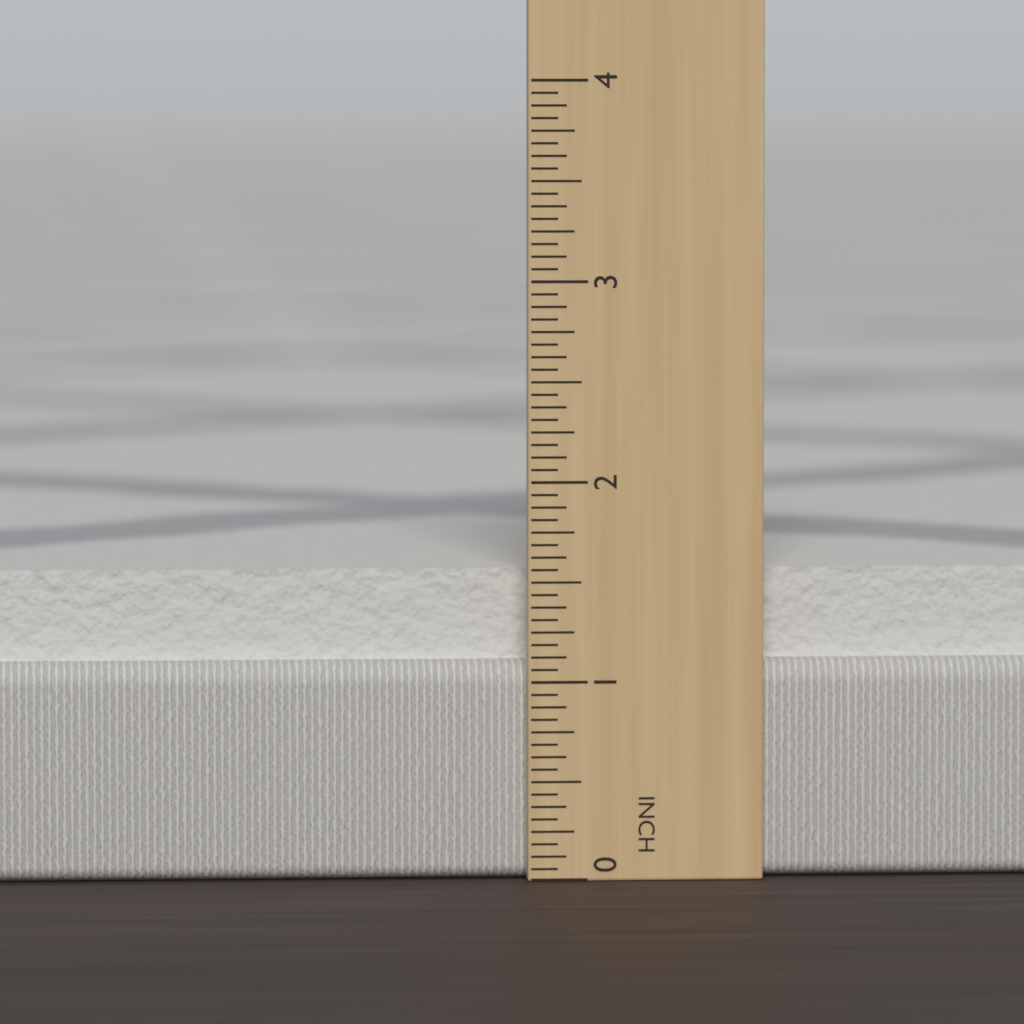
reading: 1.5625 in
